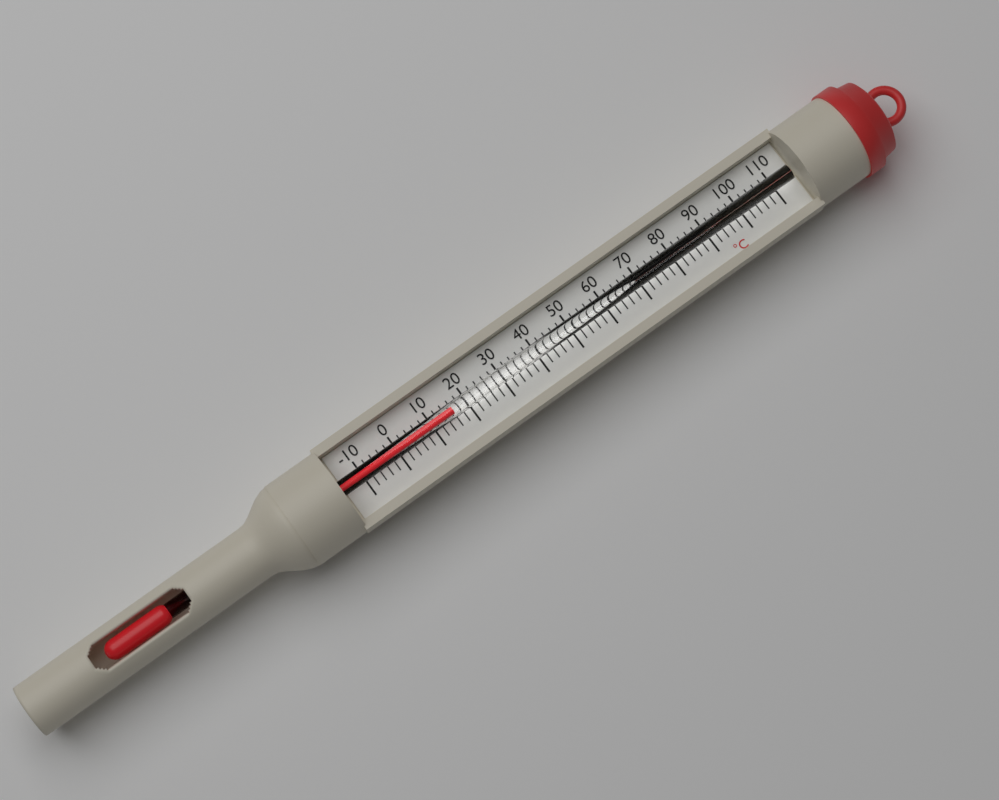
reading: 16 °C
